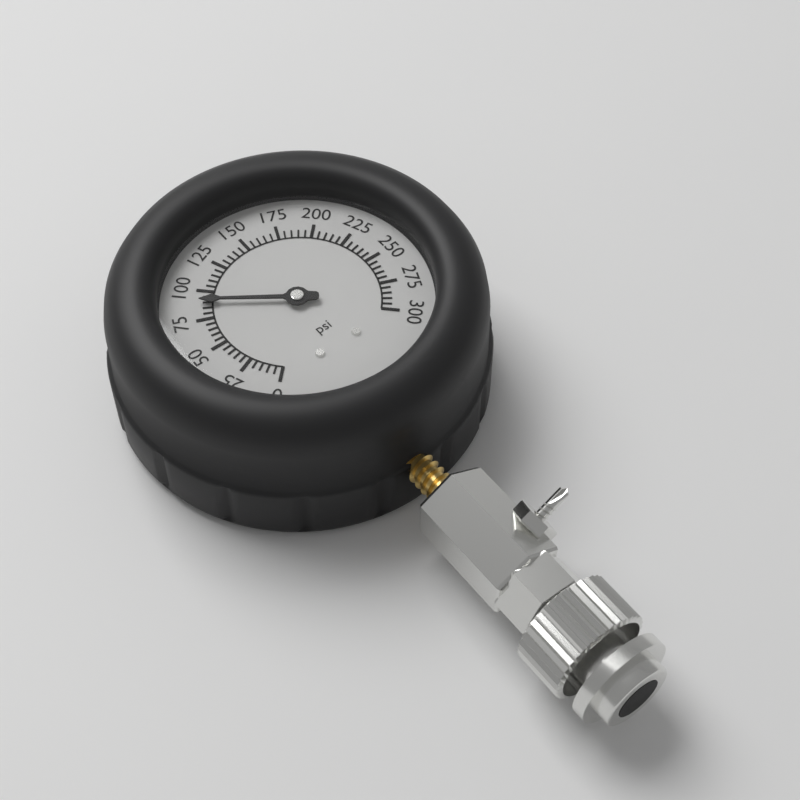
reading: 90 psi
